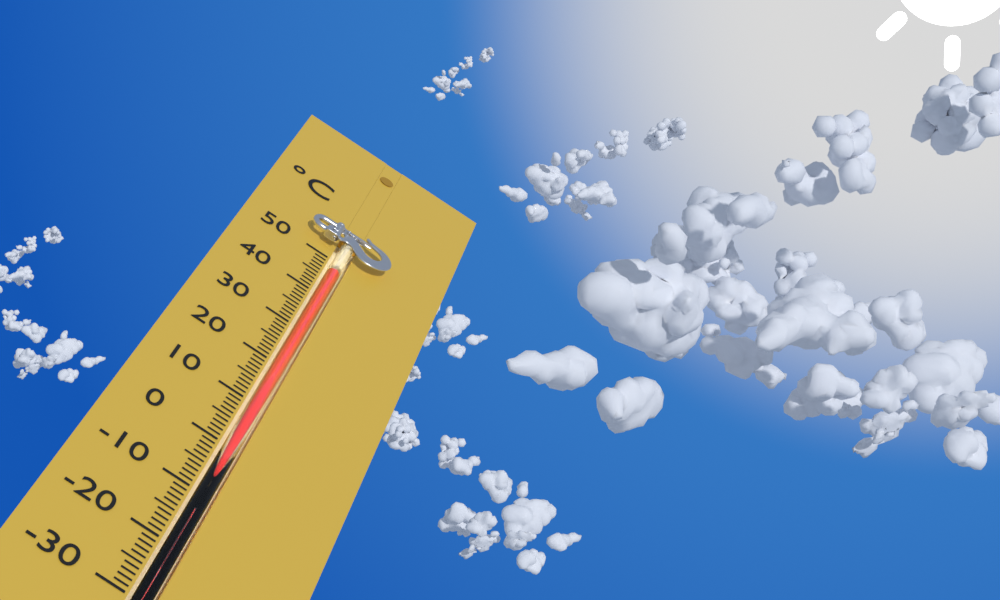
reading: 47 °C
